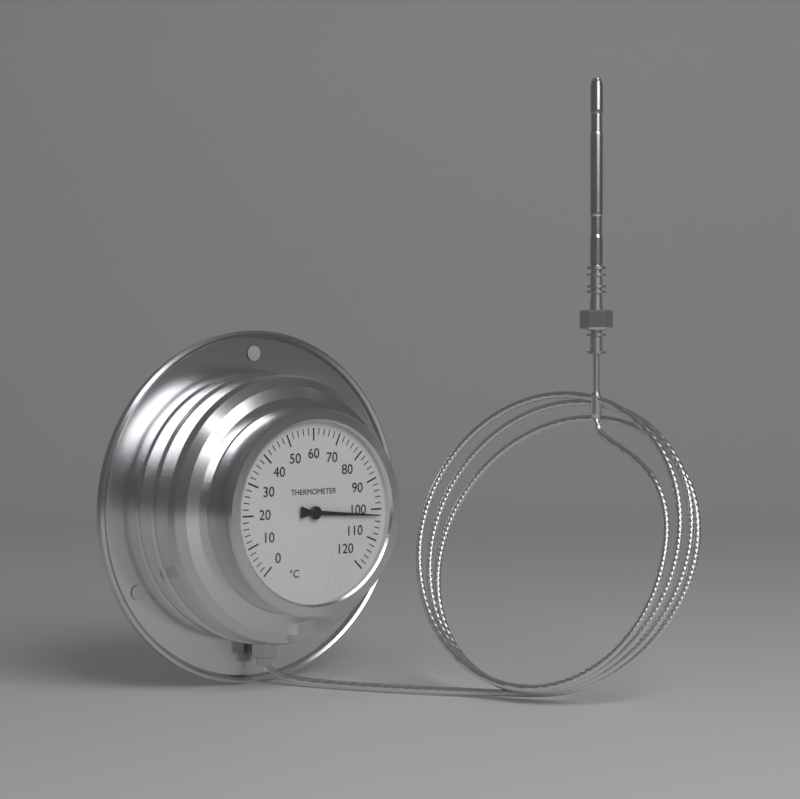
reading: 102 °C
